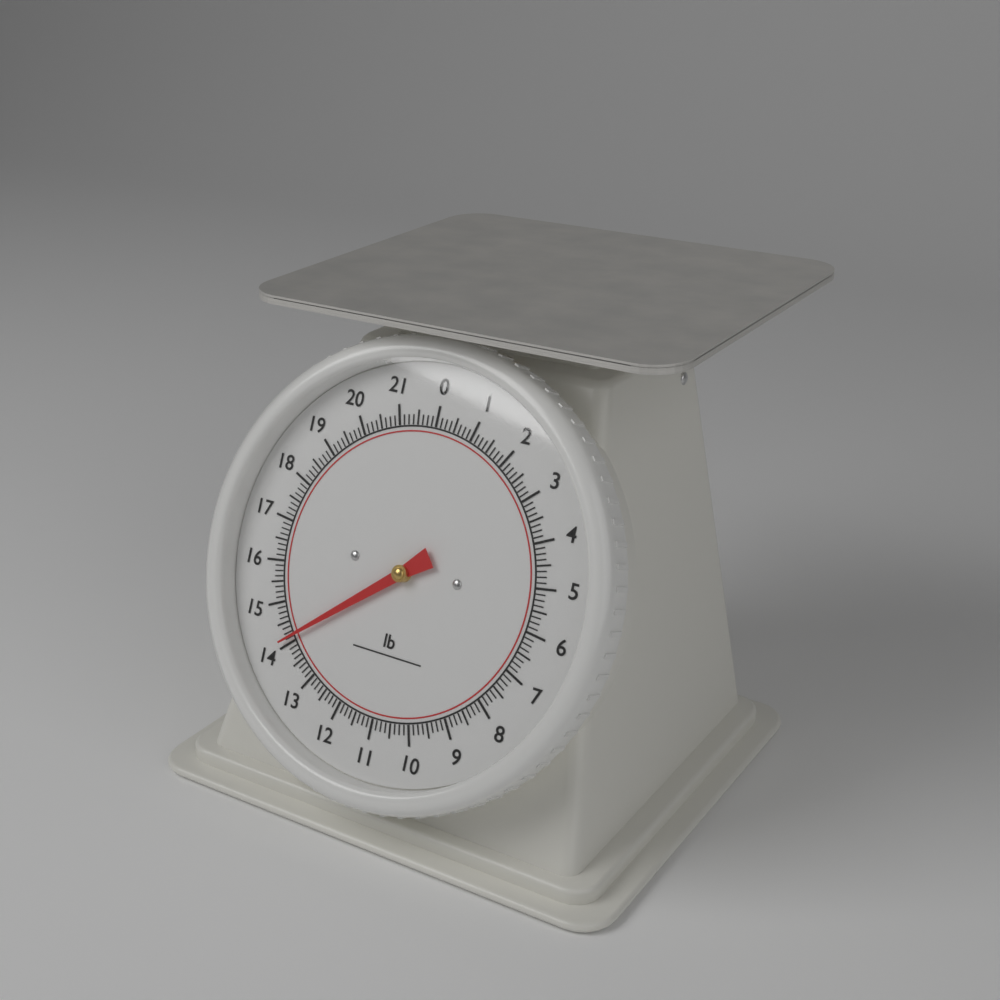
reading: 14.125 lb
